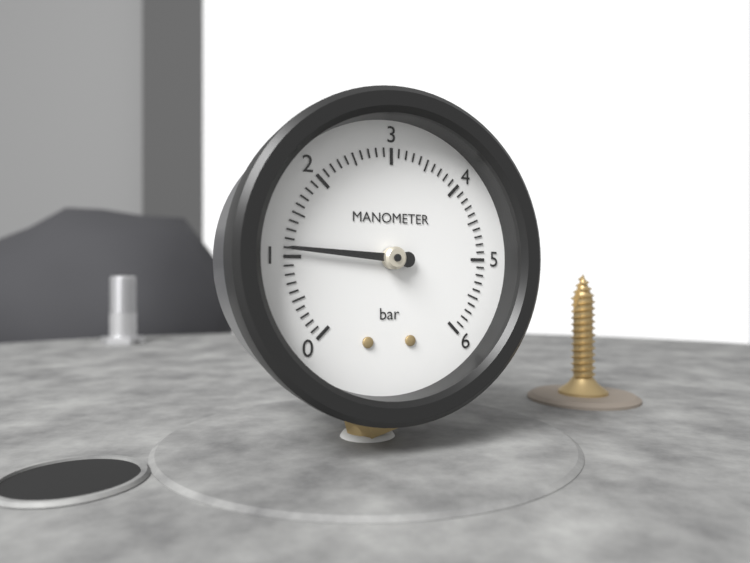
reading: 1.1 bar
